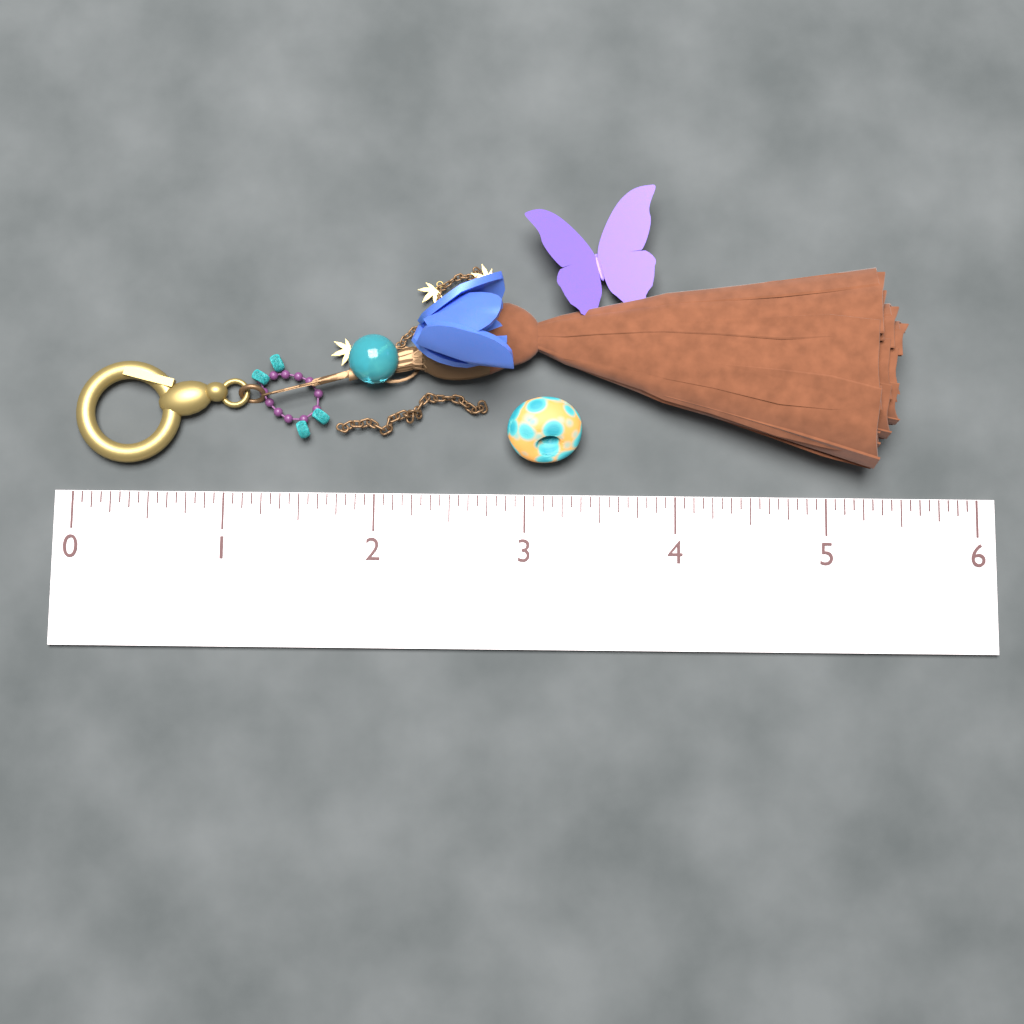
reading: 5.5000 (no unit)
